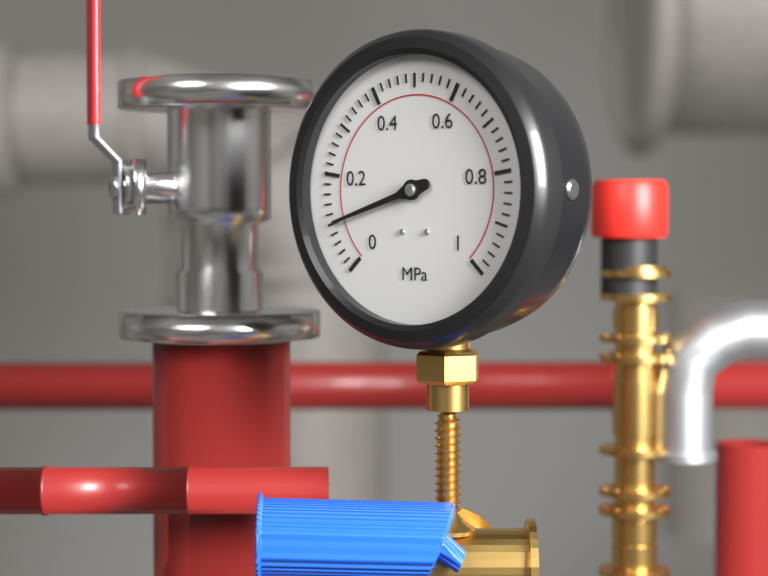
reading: 0.10 MPa
